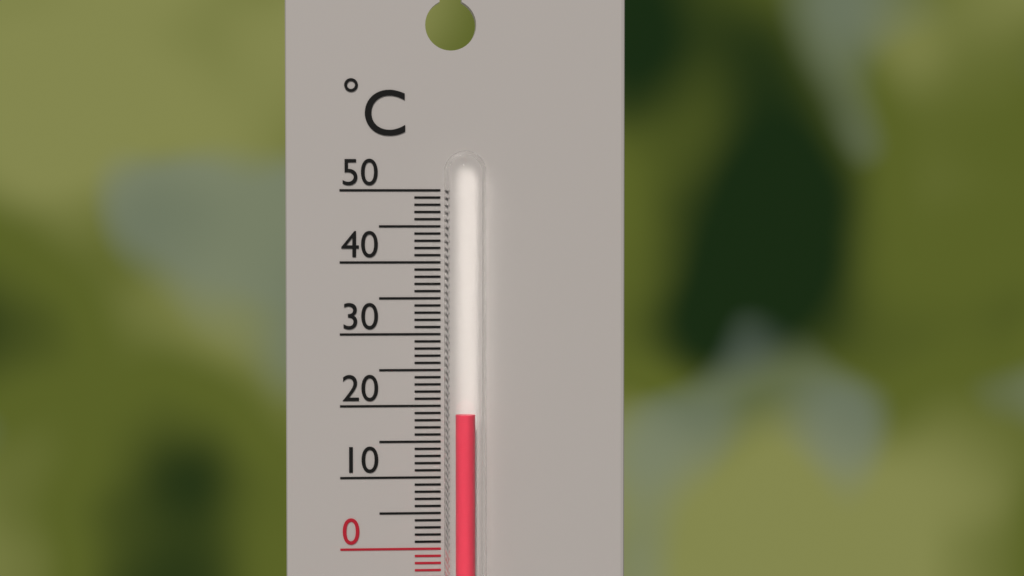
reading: 19 °C
